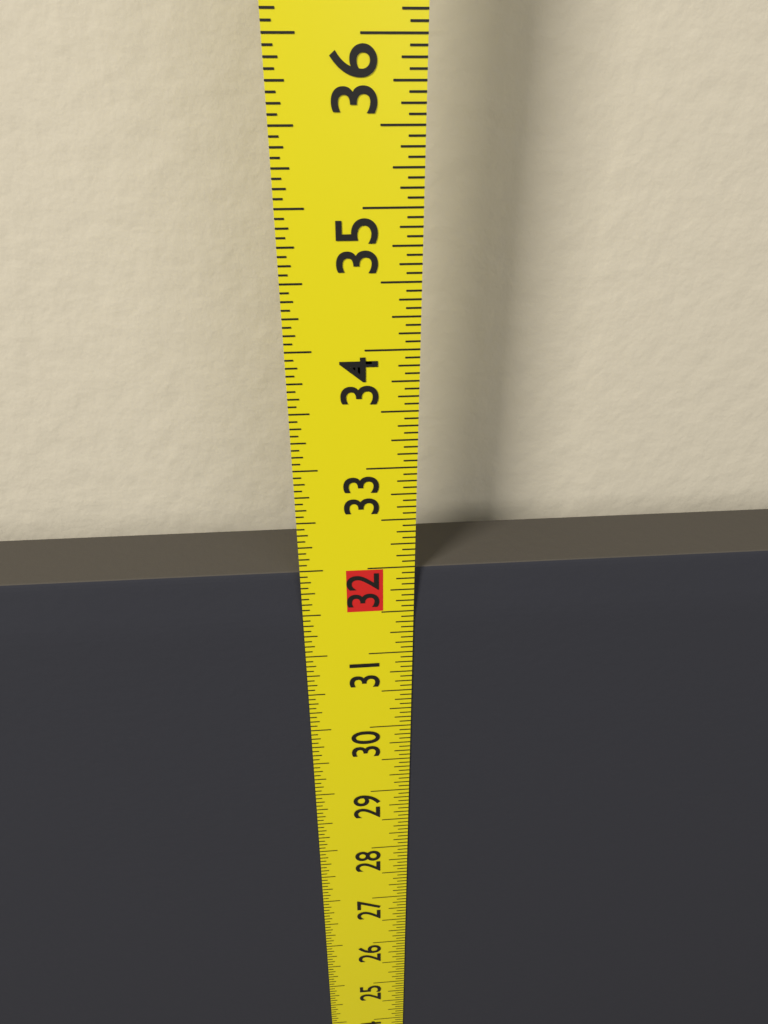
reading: 31.9375 in
